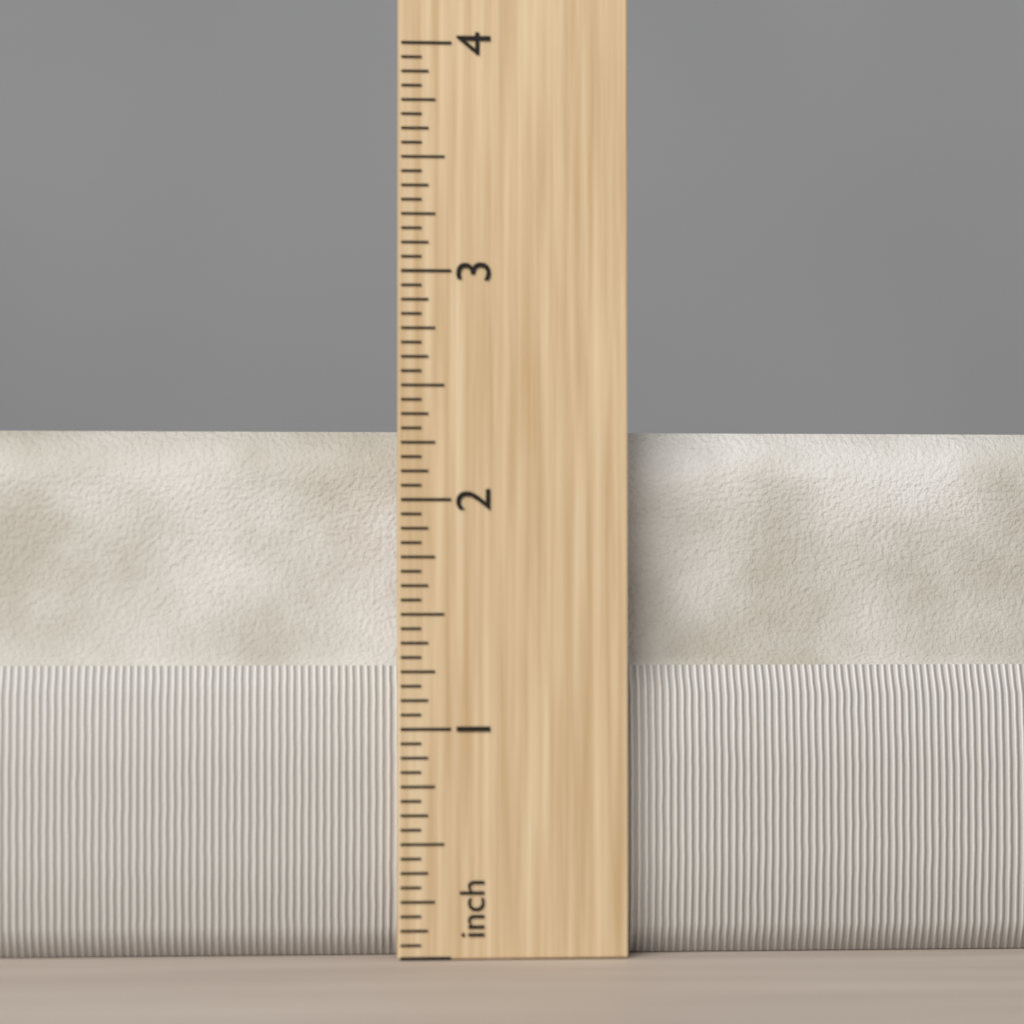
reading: 2.3125 in
